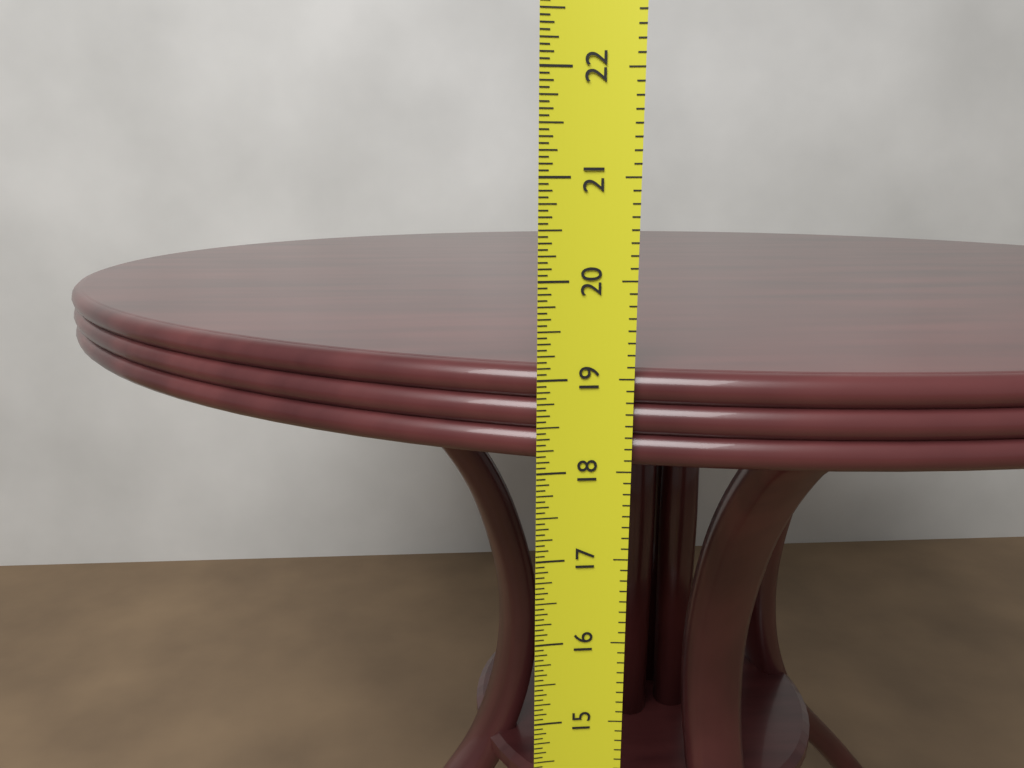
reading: 19.0625 in
